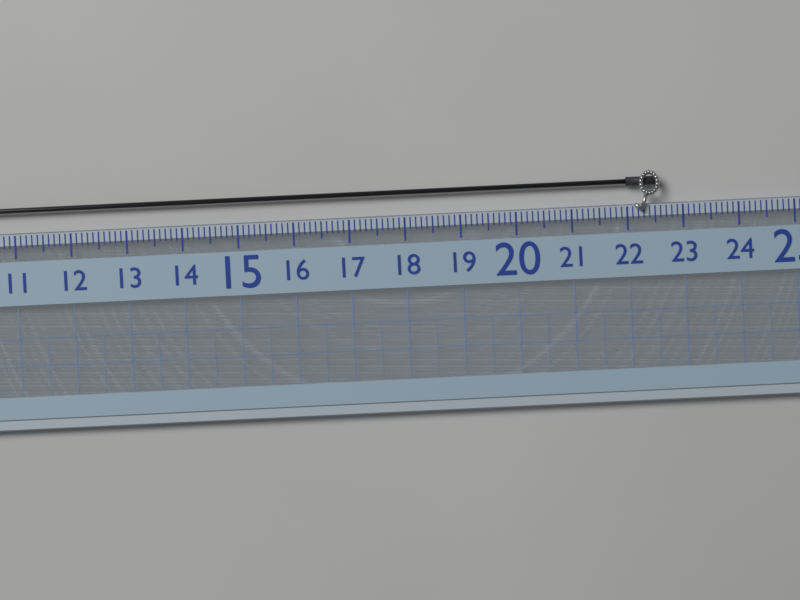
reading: 22.6 (no unit)
